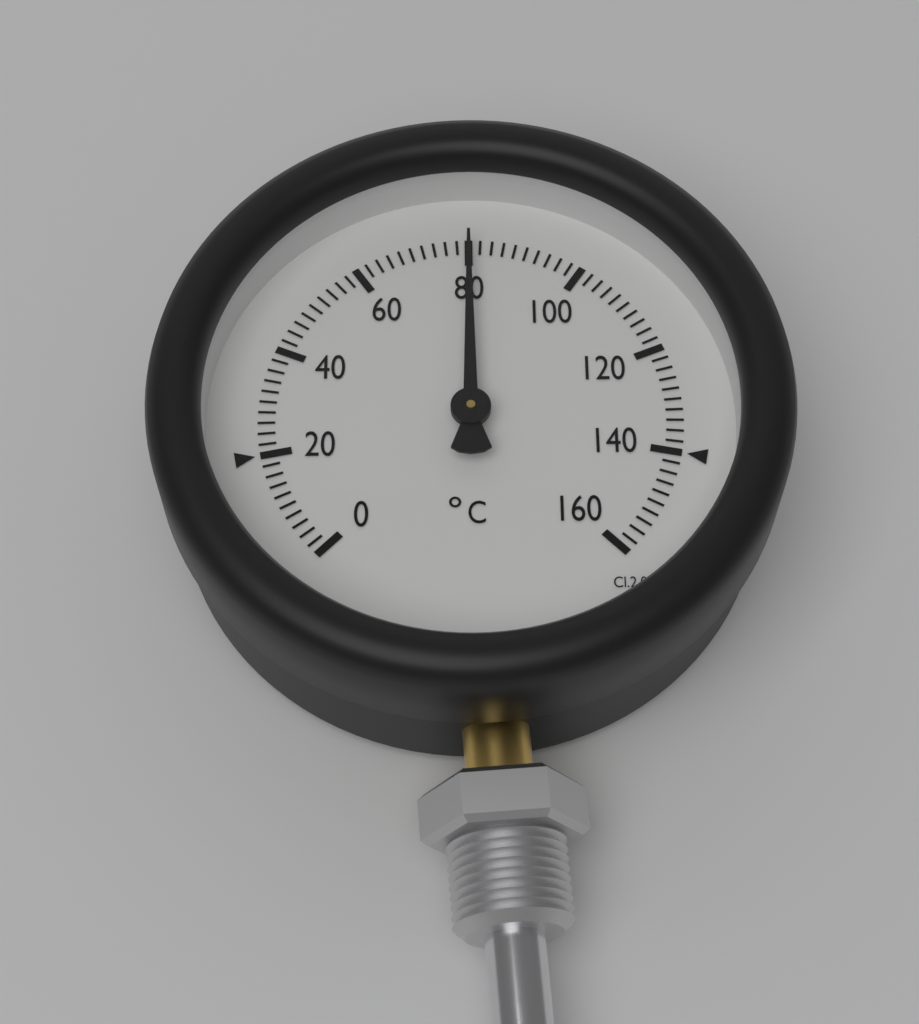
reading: 80 °C
